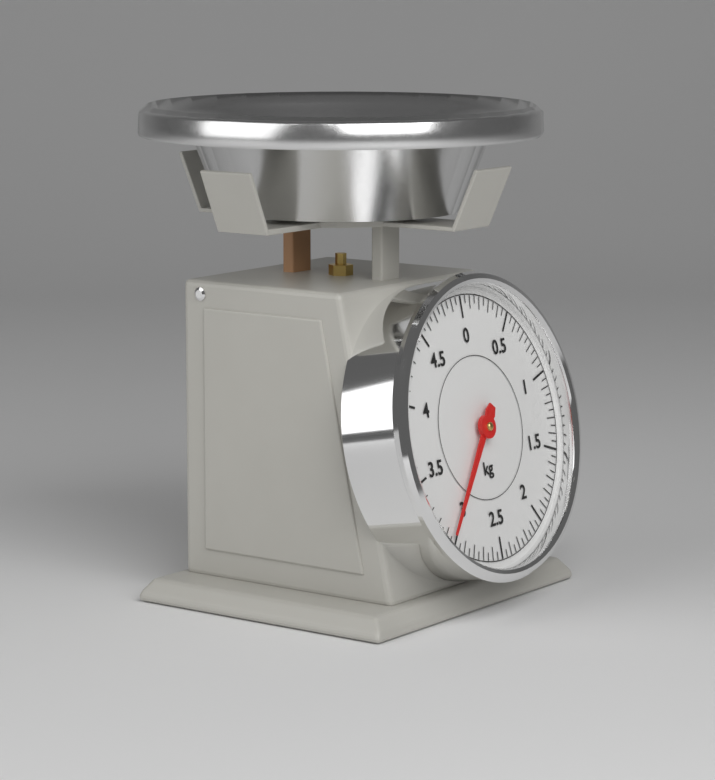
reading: 3.05 kg
